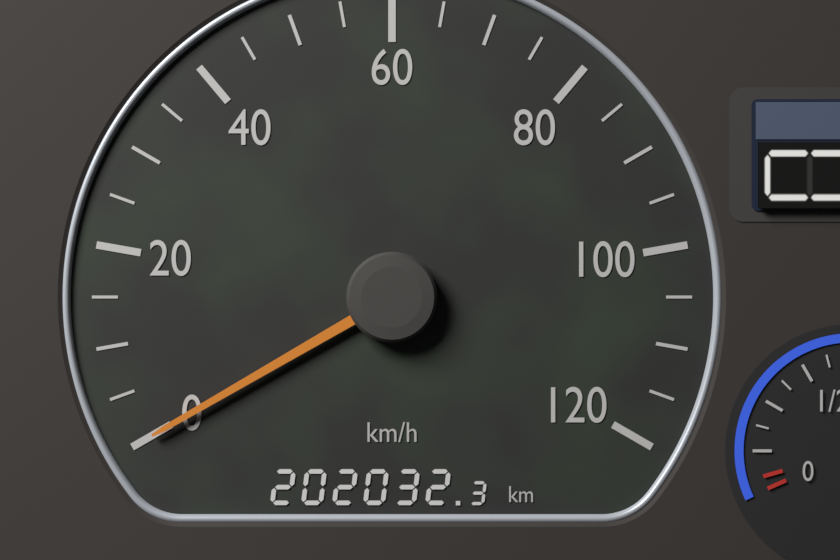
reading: 0 km/h
